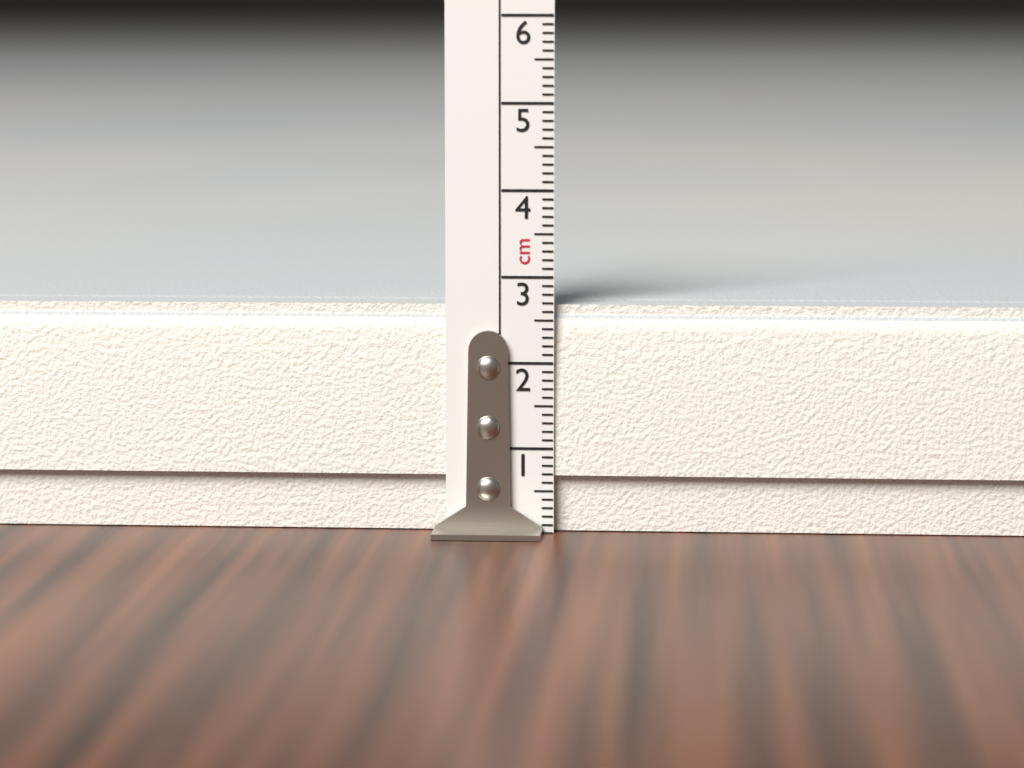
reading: 2.7 cm
